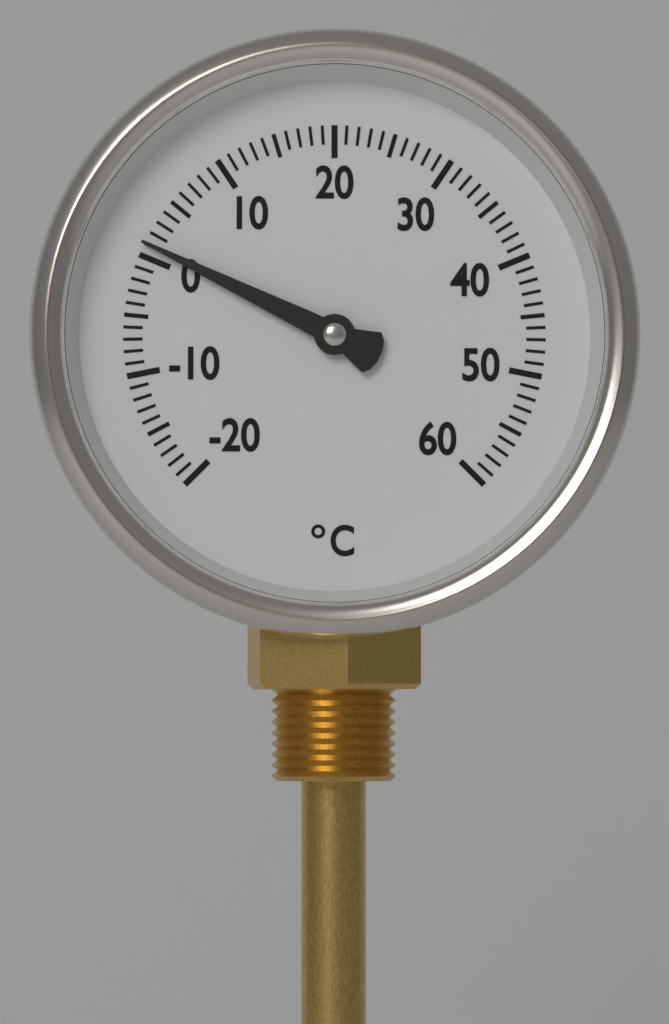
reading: 1 °C
